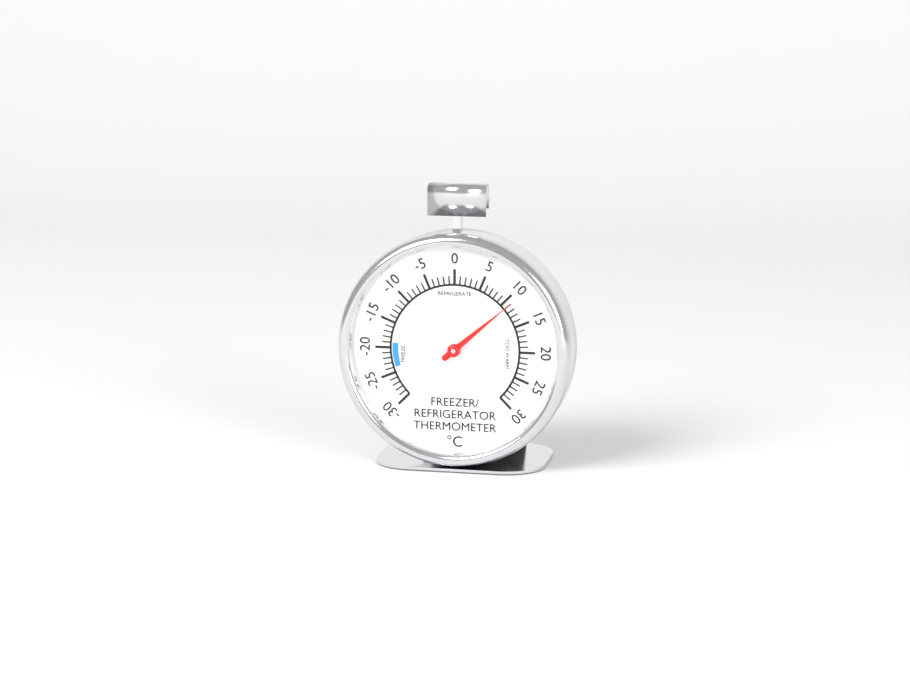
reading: 11 °C
